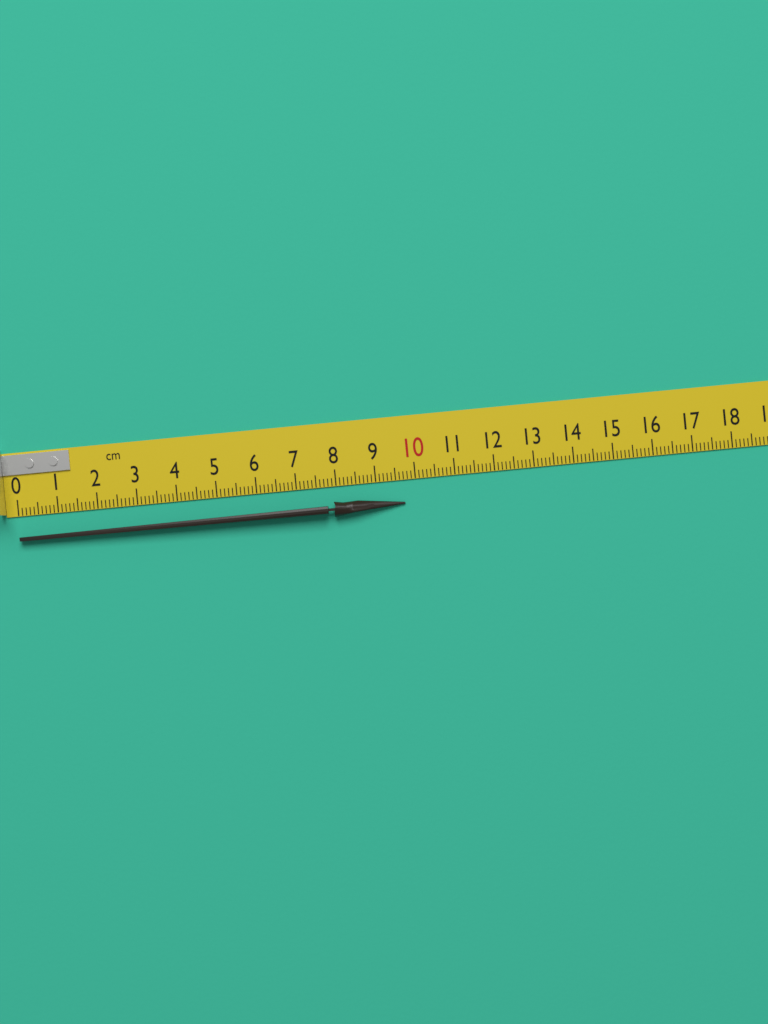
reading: 9.7 cm
